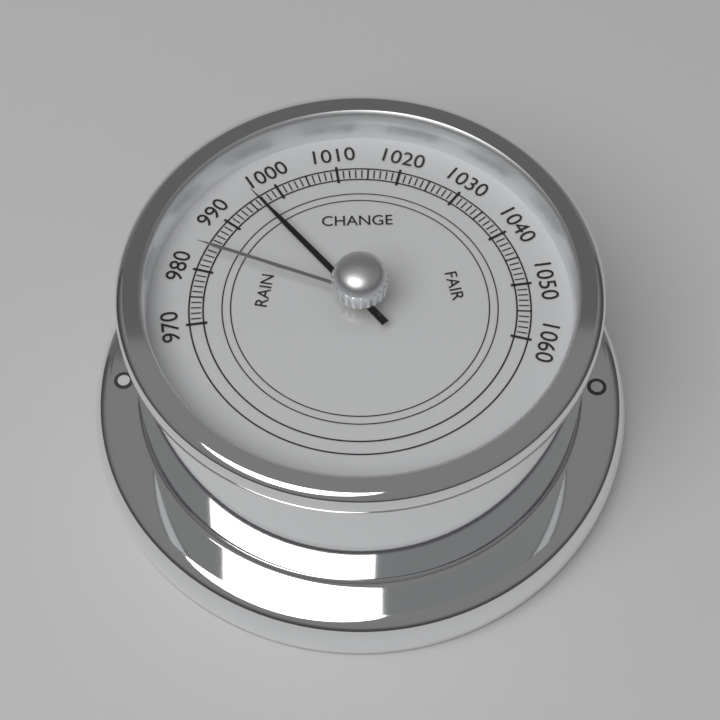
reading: 996 (no unit)
